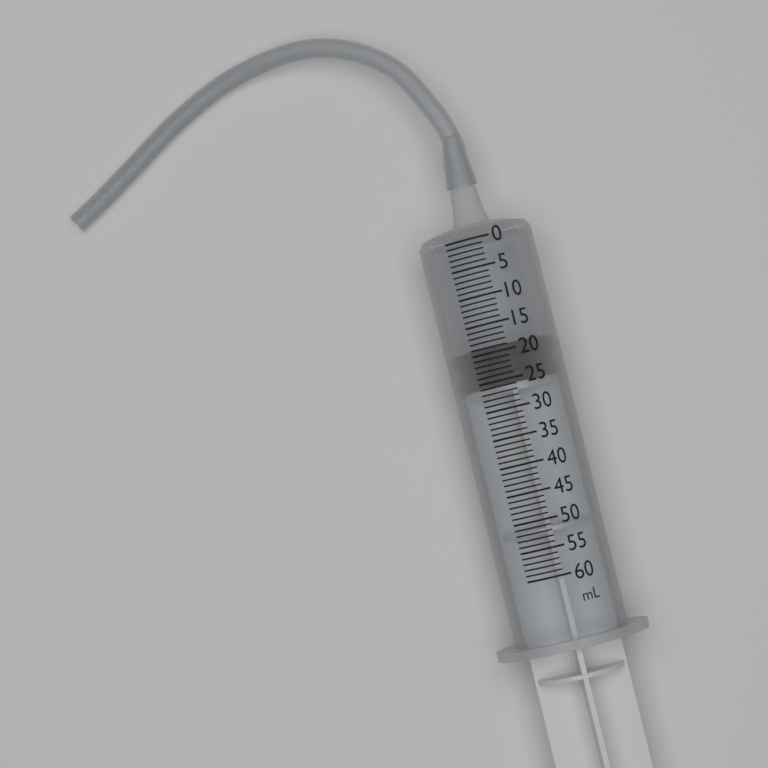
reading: 19 ml
